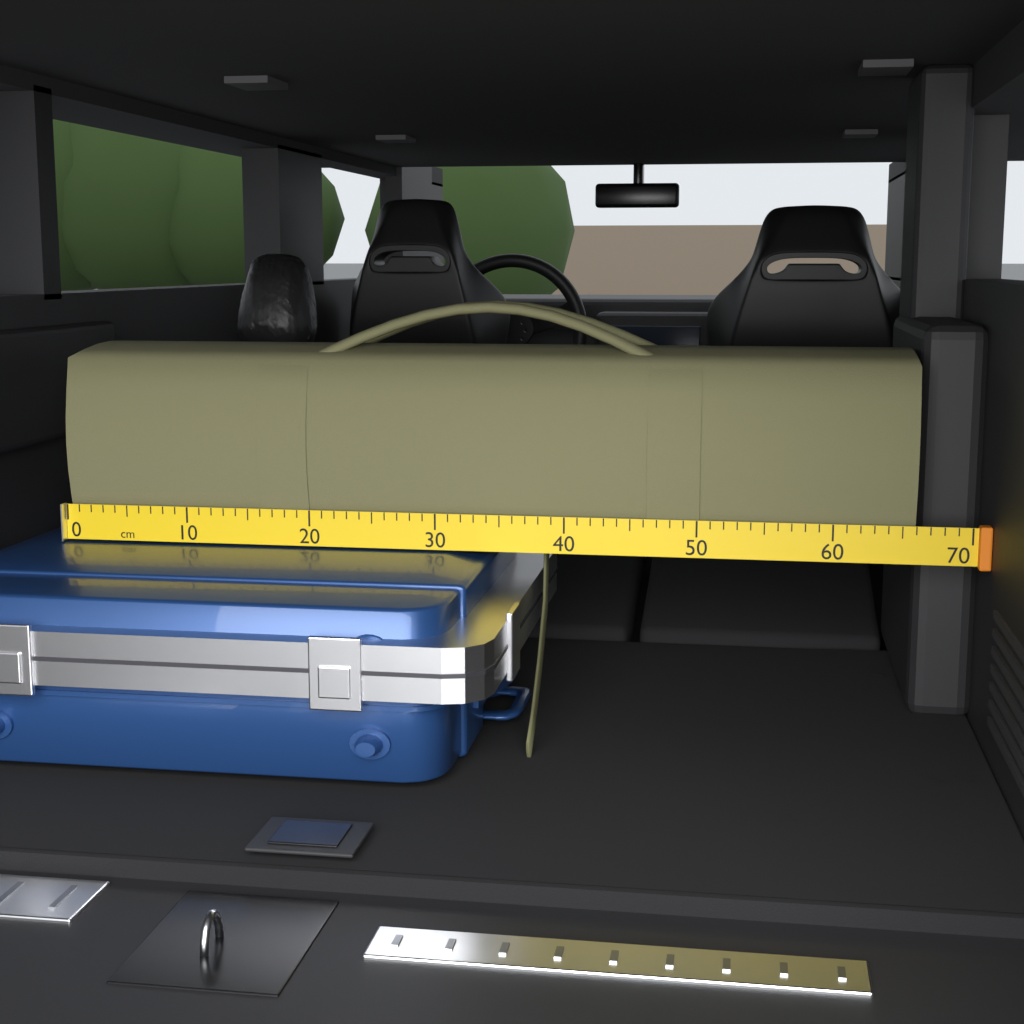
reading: 66 cm
